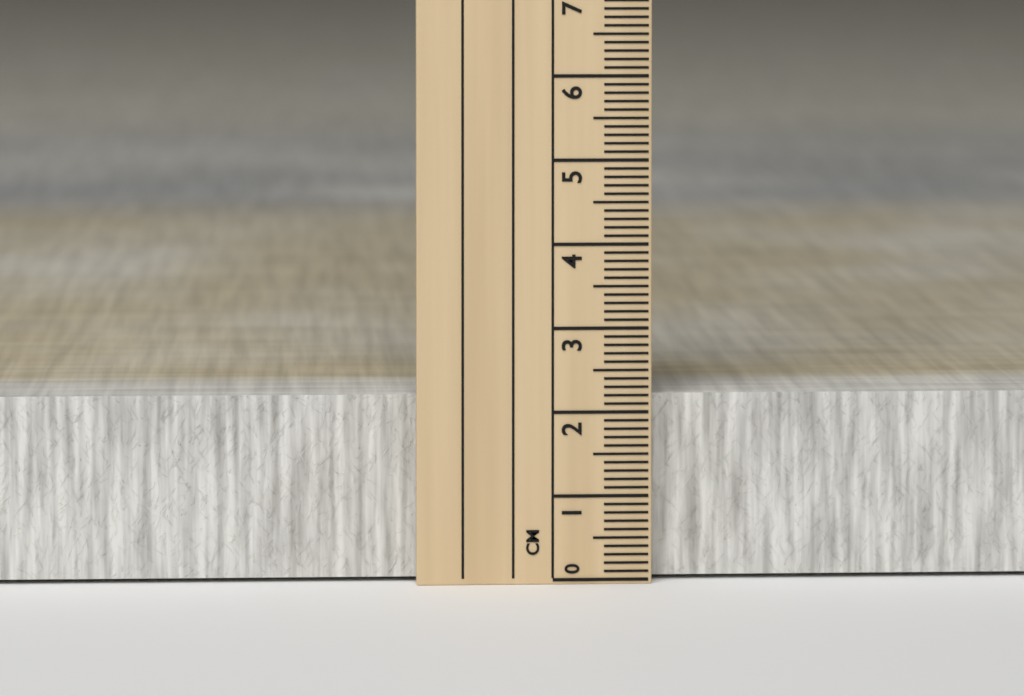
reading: 2.2 cm
